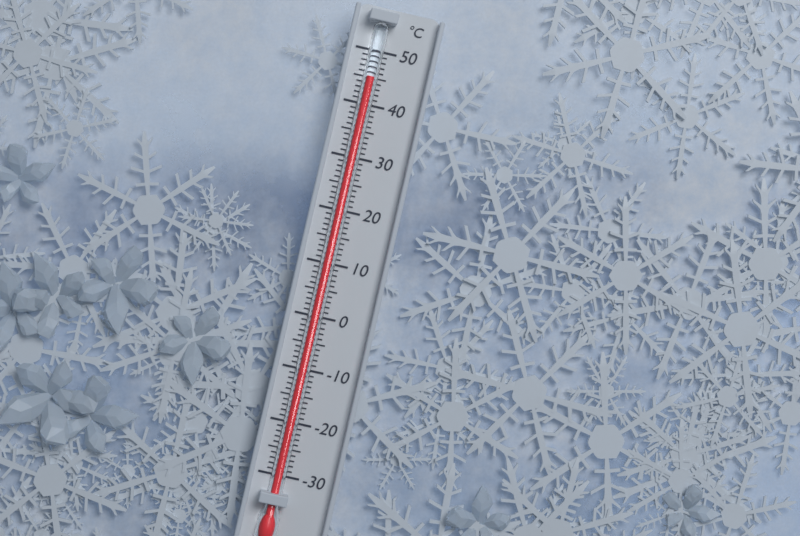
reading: 45 °C
